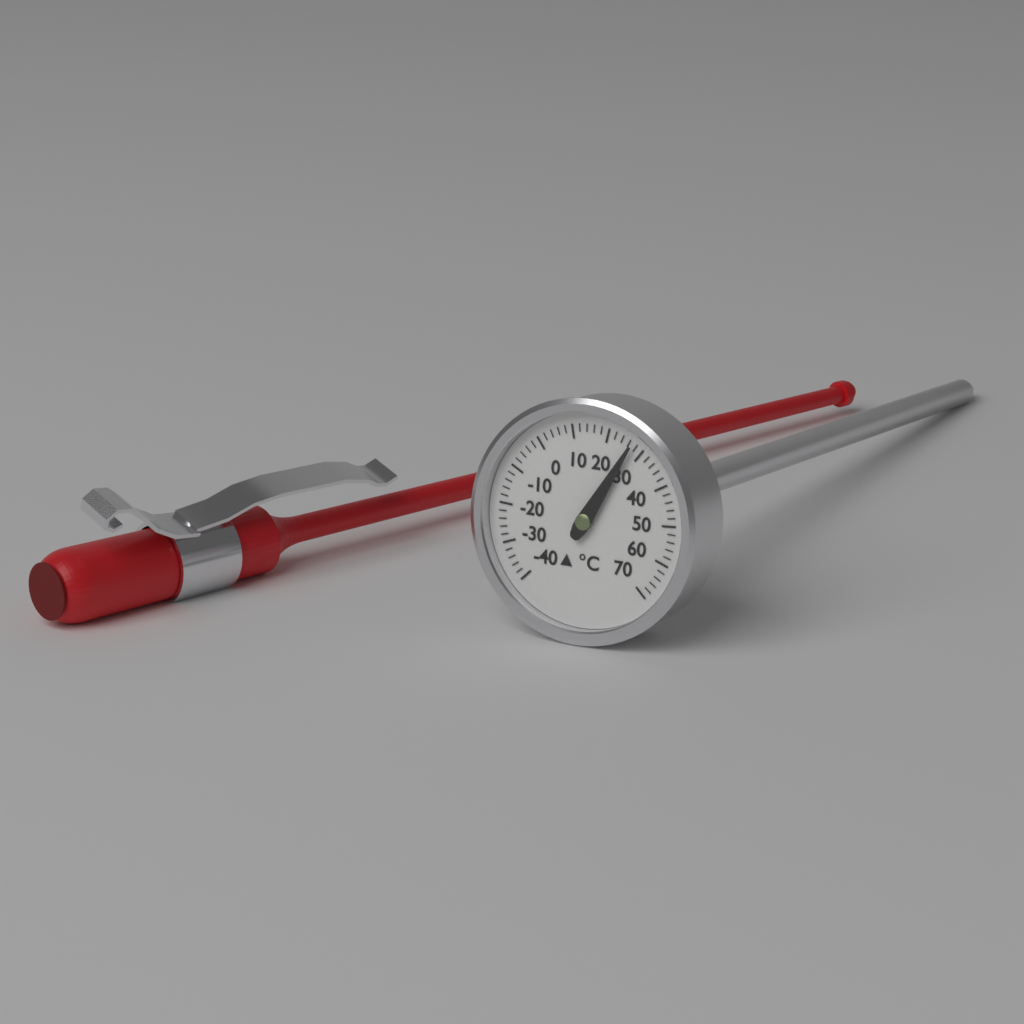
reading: 27 °C
